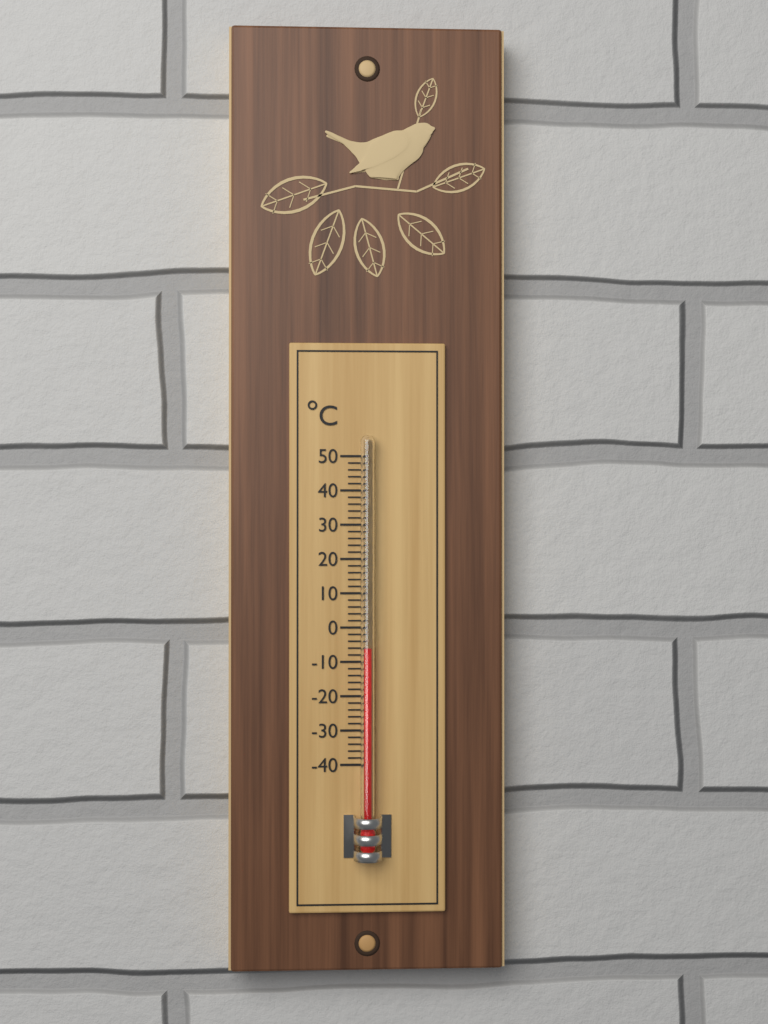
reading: -6 °C
